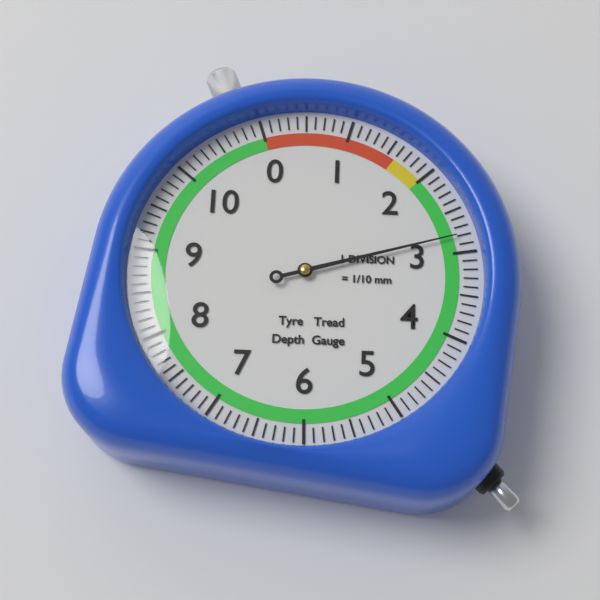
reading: 2.8 mm
